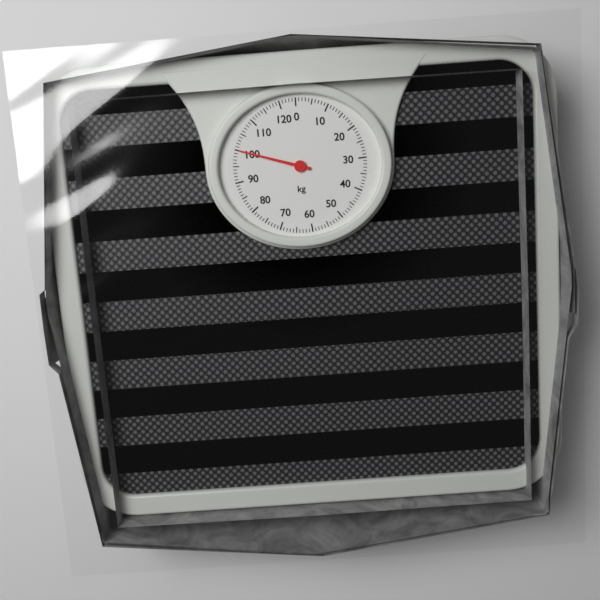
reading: 100 kg
